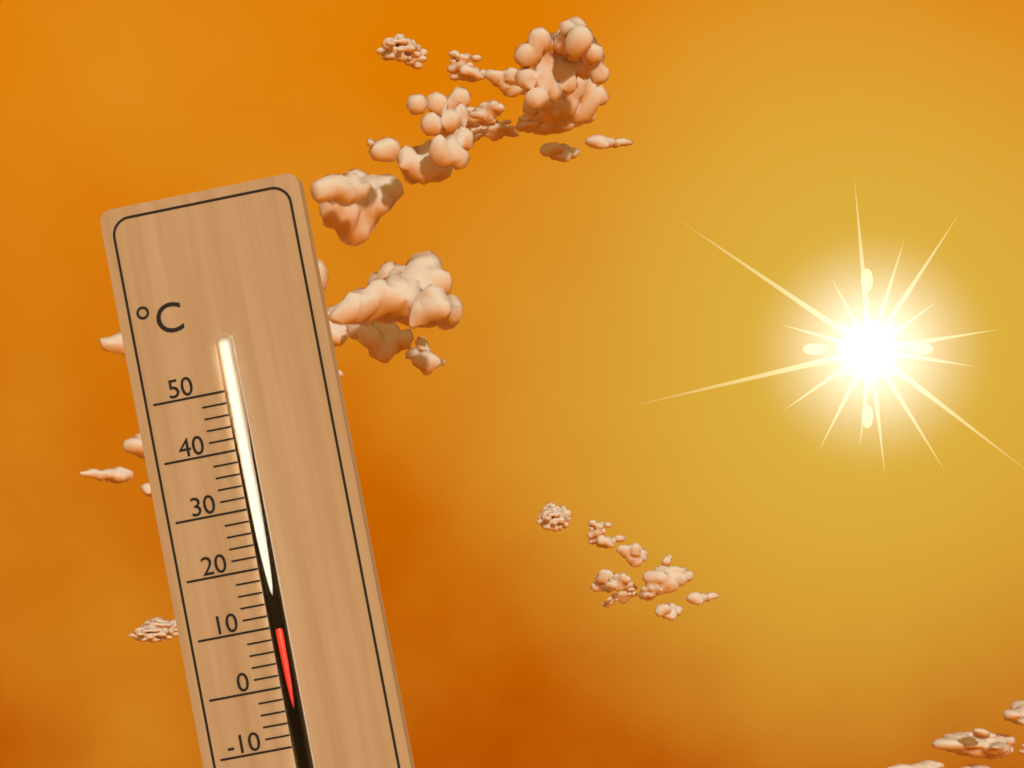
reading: 10 °C
